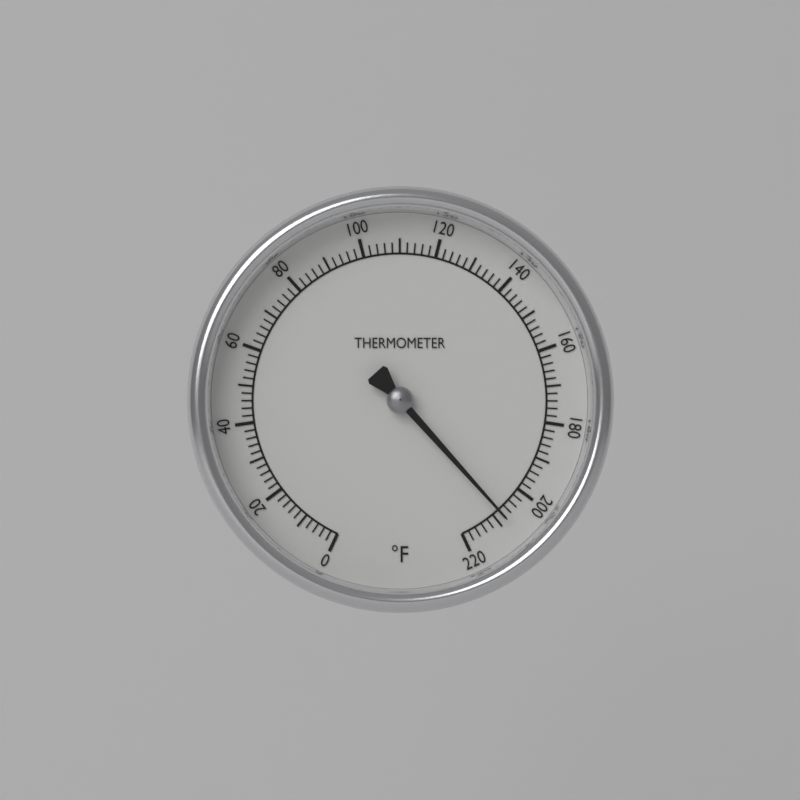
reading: 208 °F
